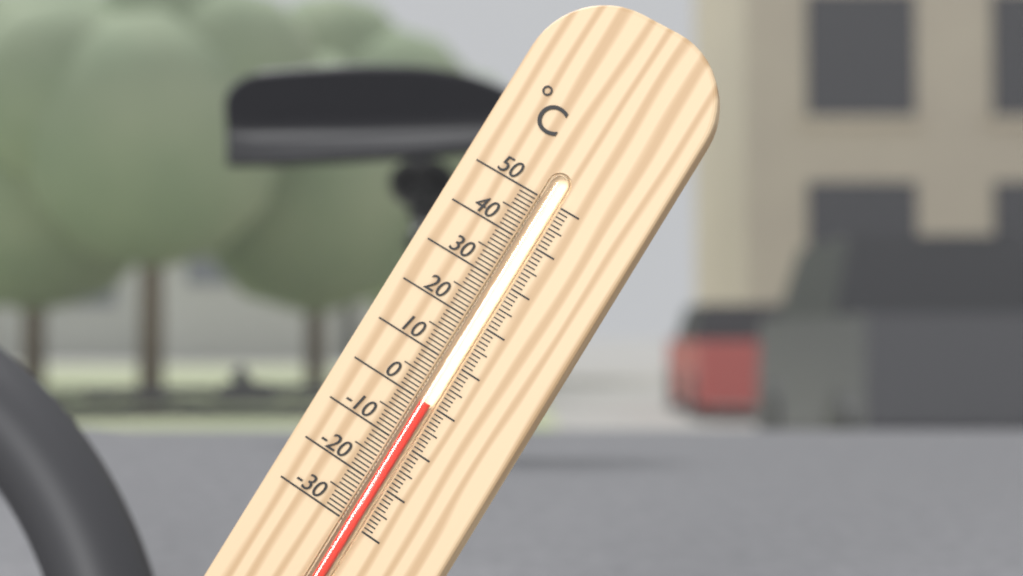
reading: 0 °C
